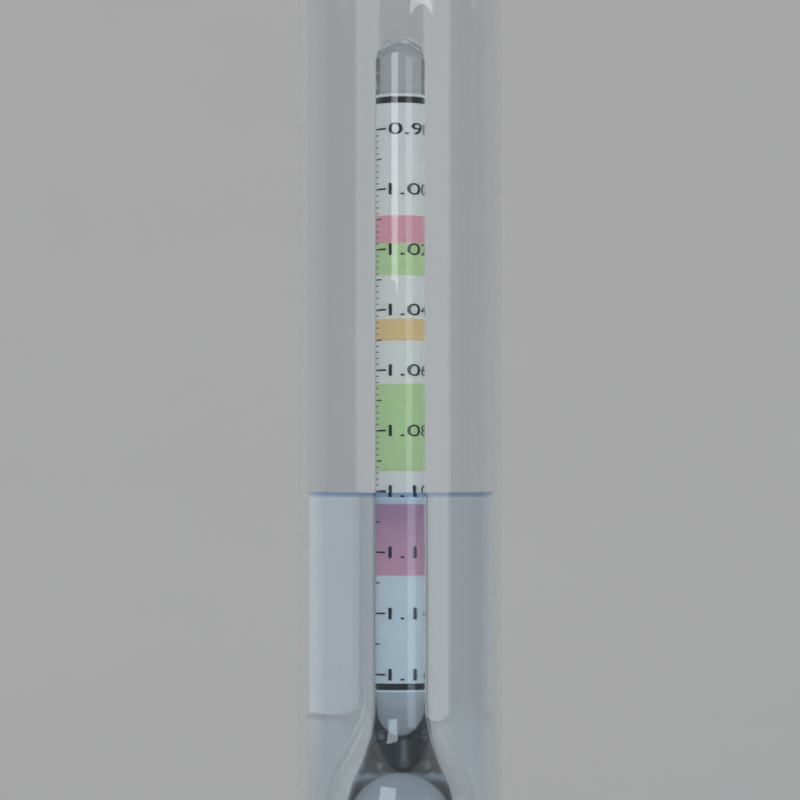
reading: 1.100 (no unit)
